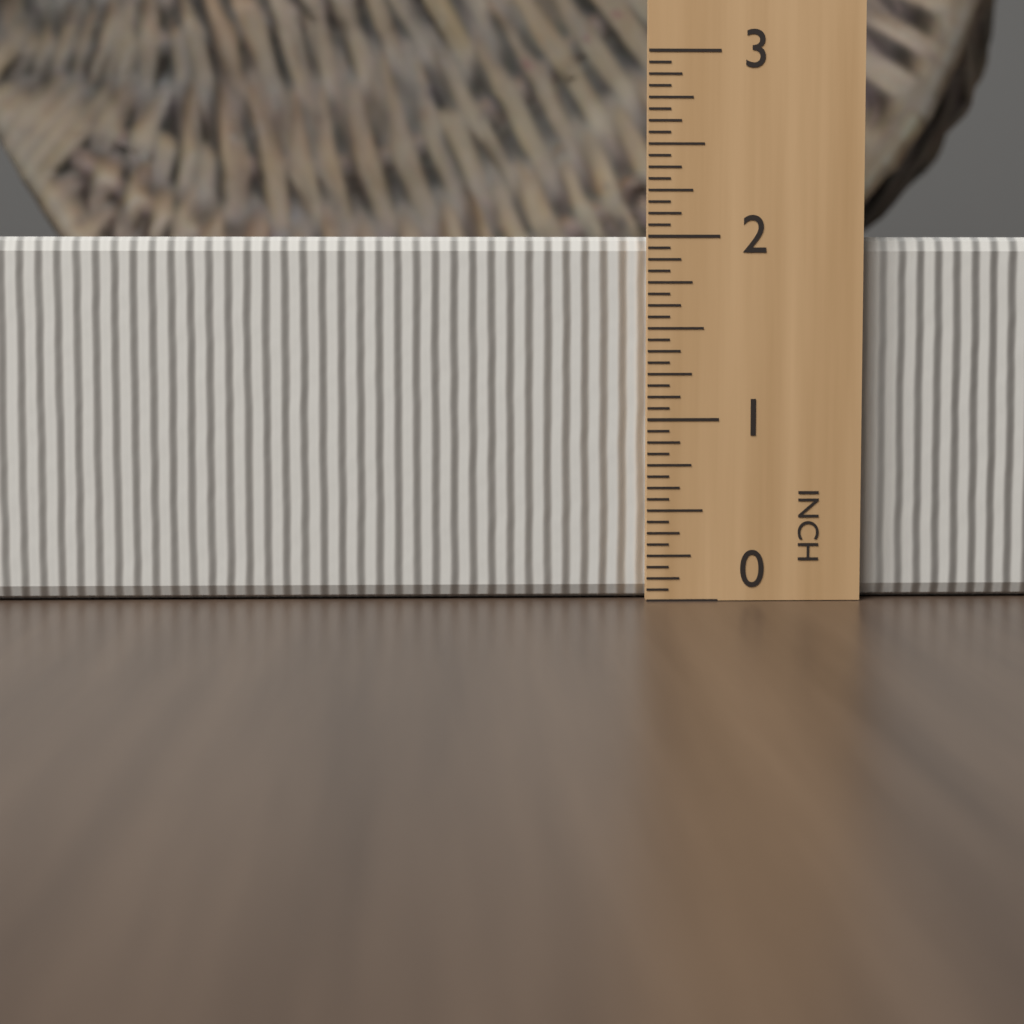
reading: 2.0000 in
